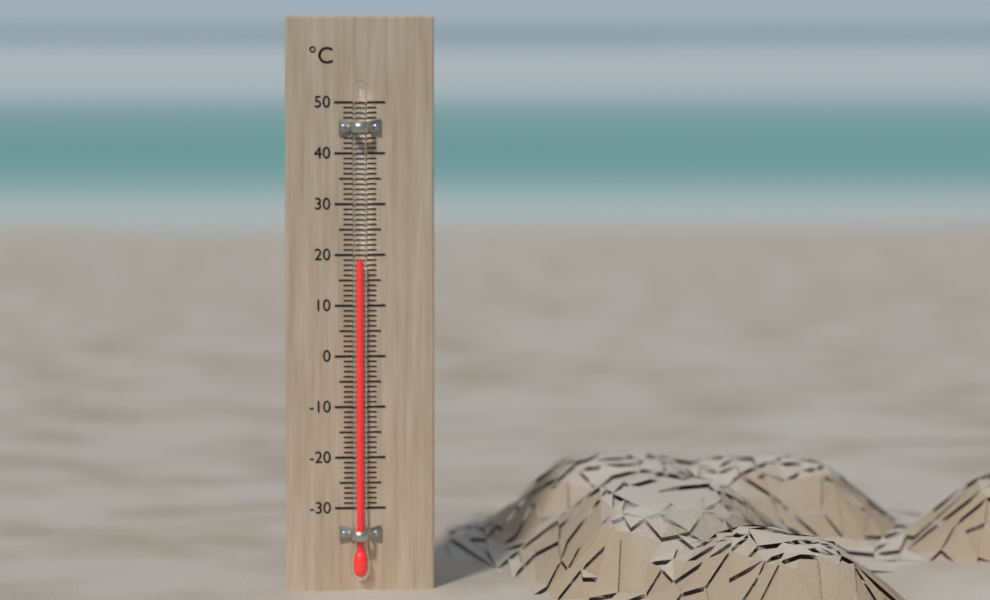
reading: 19 °C
